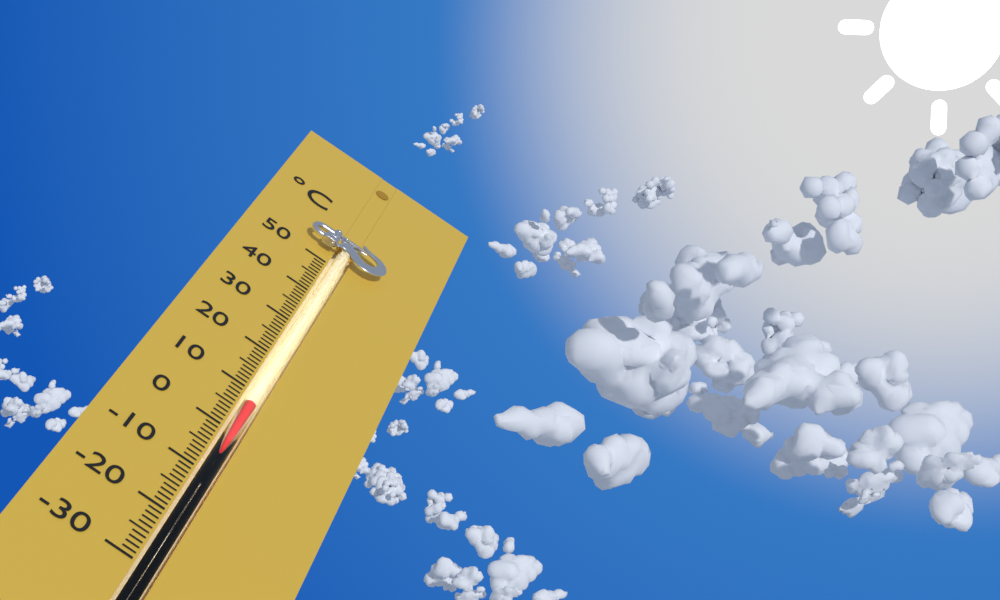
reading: 7 °C
